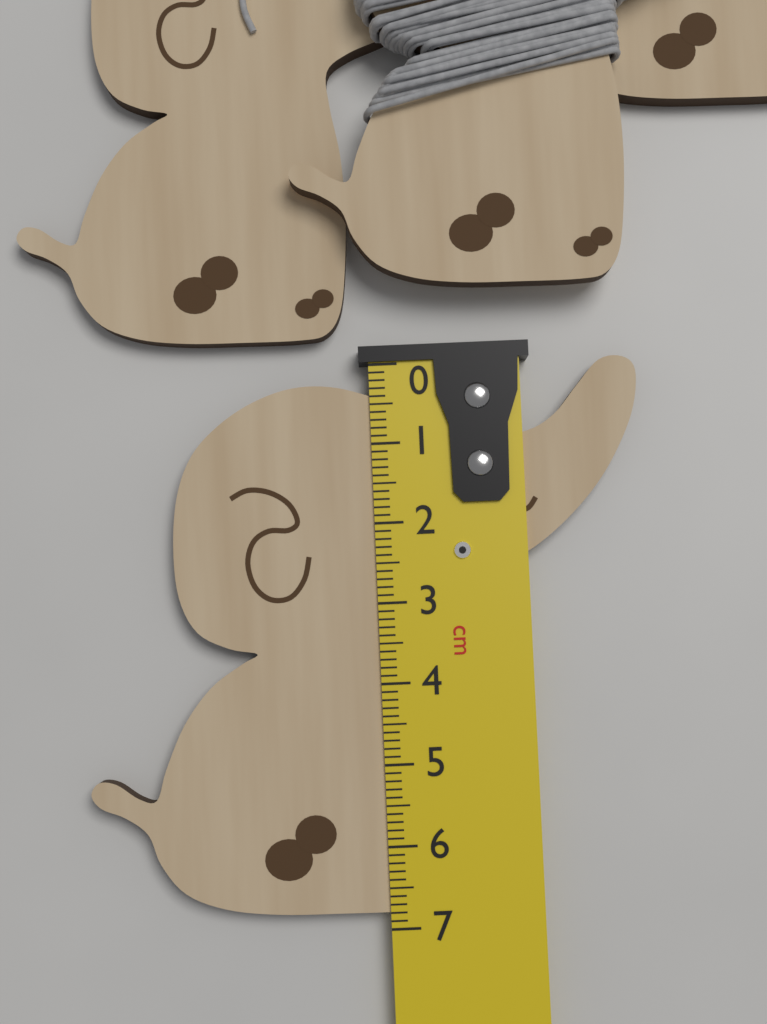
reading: 6.8 cm
